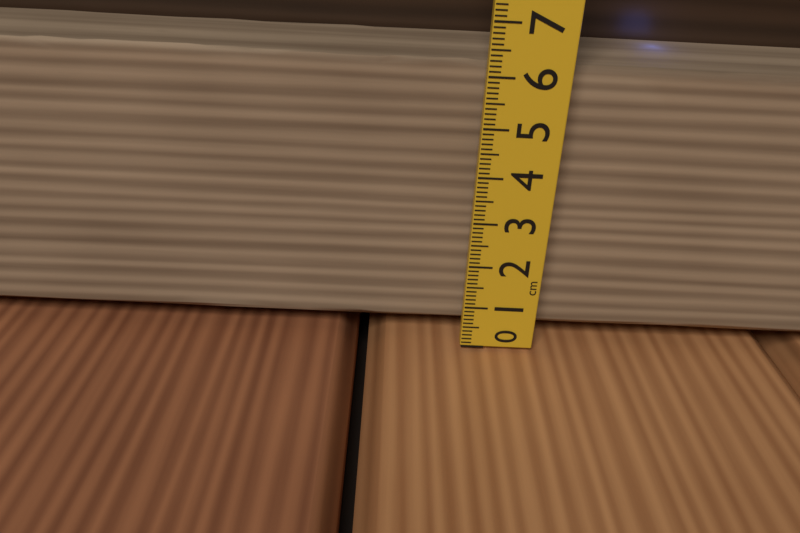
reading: 6.4 cm
